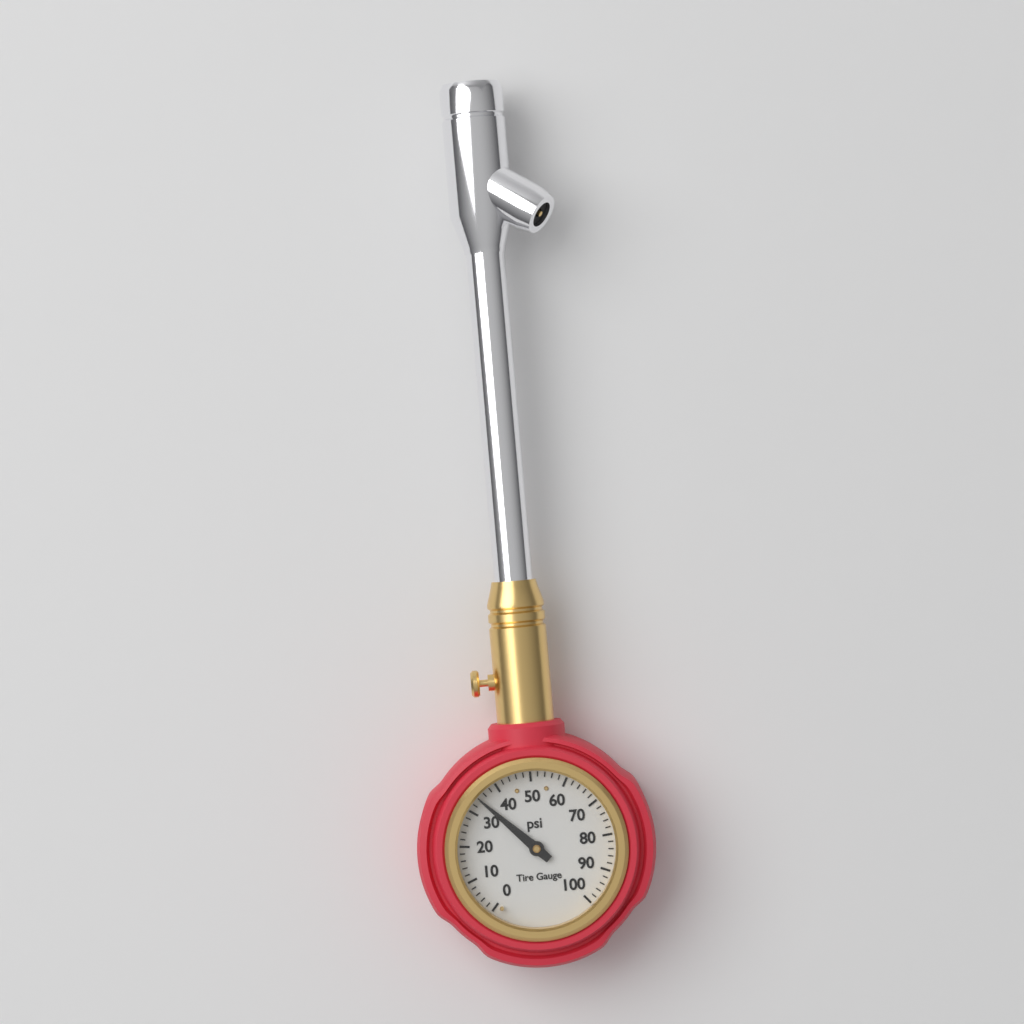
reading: 34 psi
